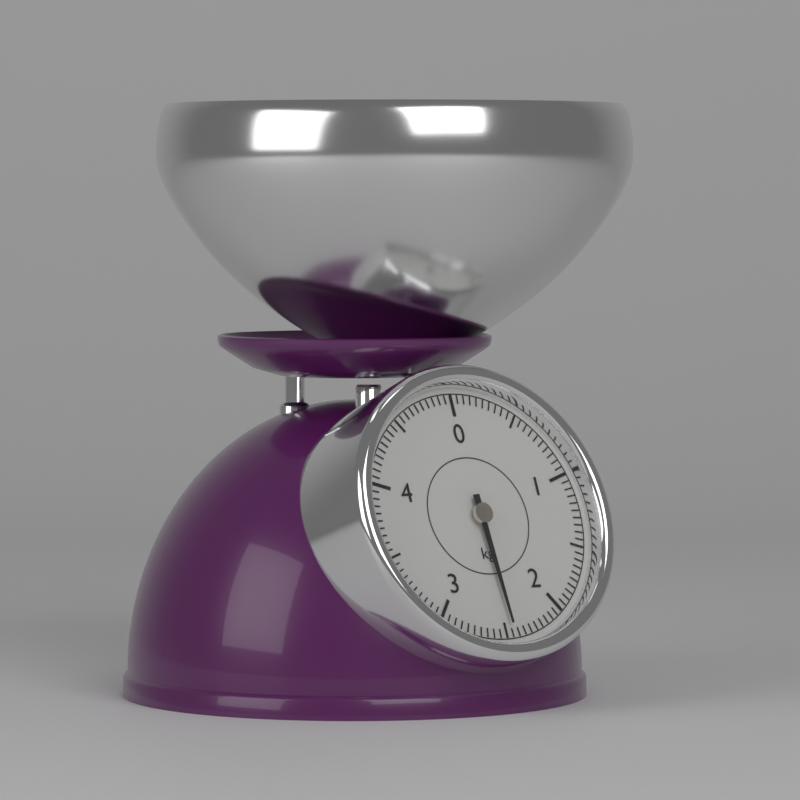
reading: 2.45 kg
